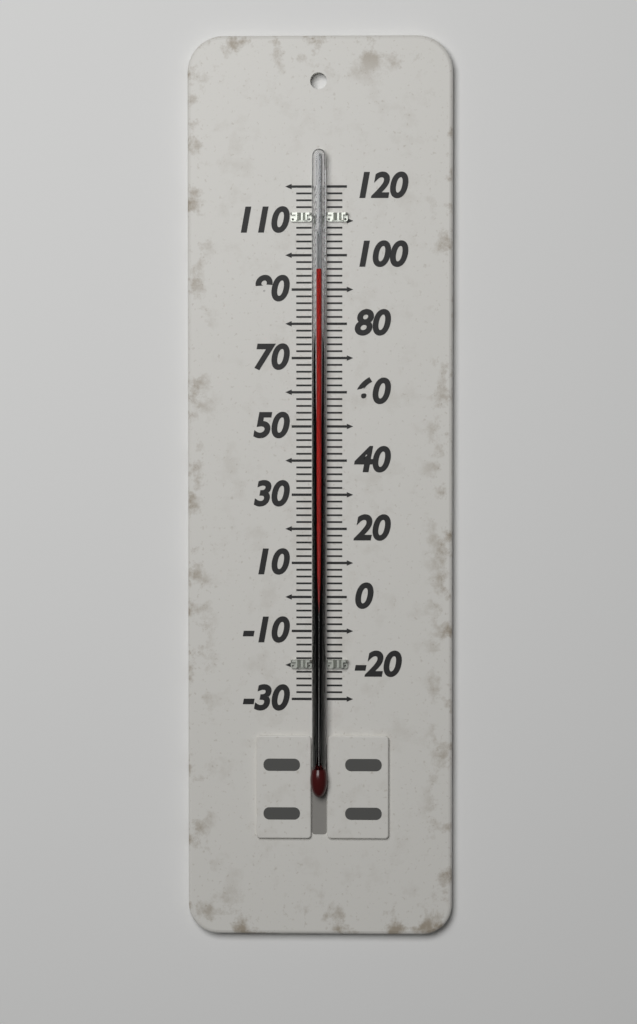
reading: 96 (no unit)
